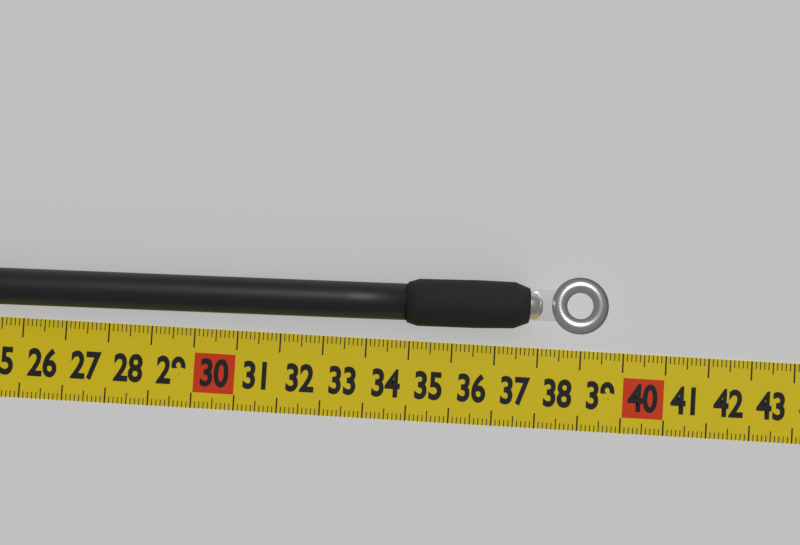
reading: 39.5 cm
